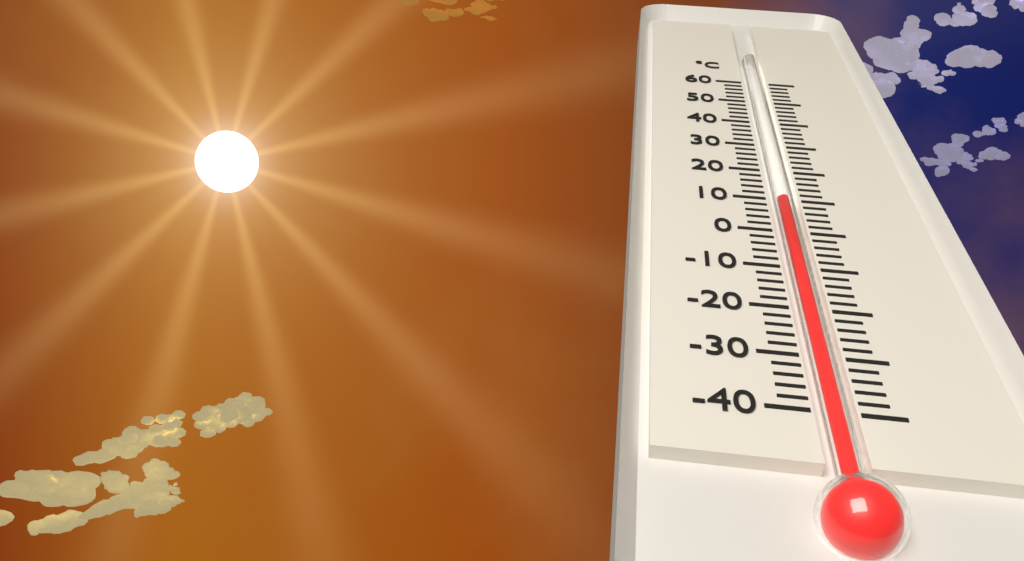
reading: 10 °C
